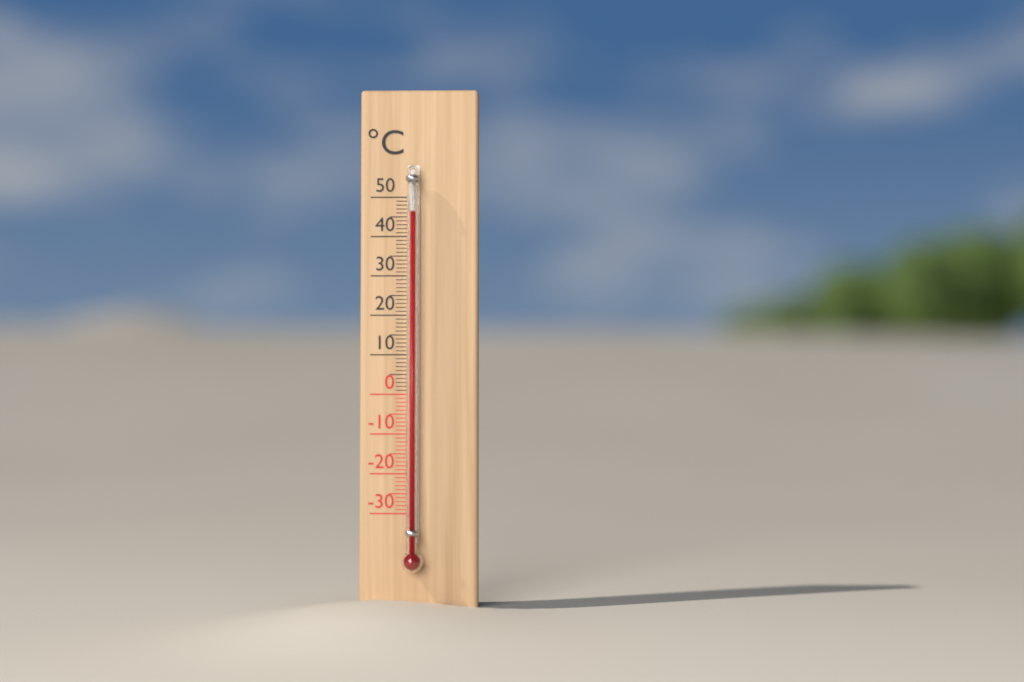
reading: 46 °C
